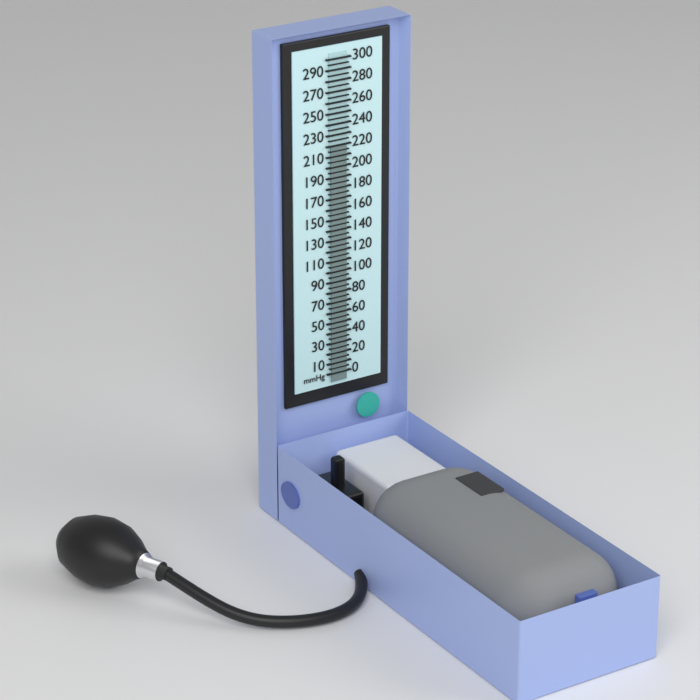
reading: 220 mmHg
